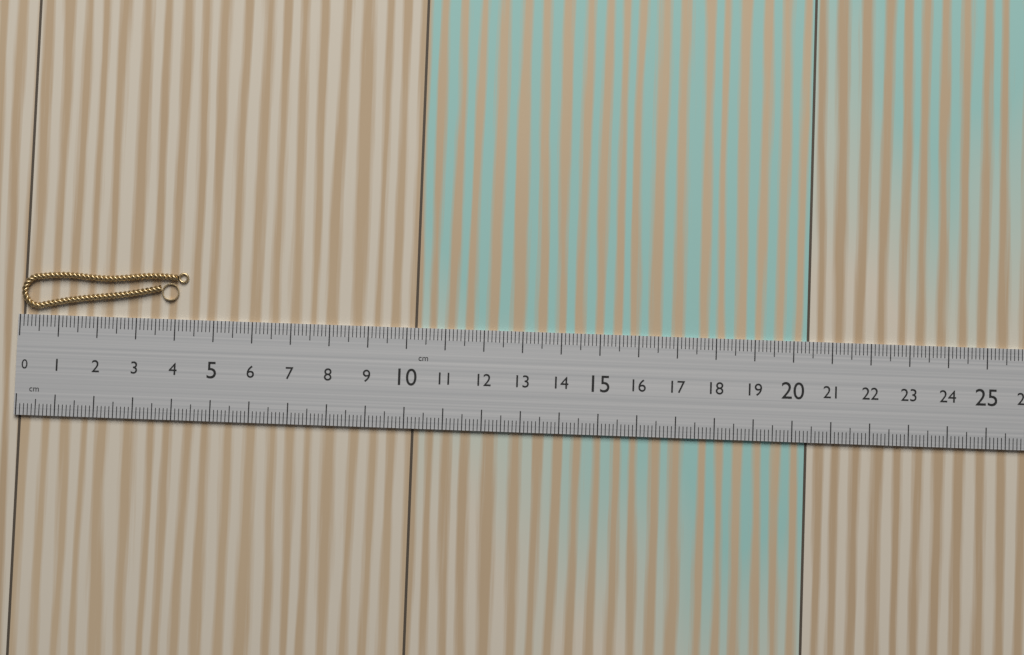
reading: 4.3 cm
